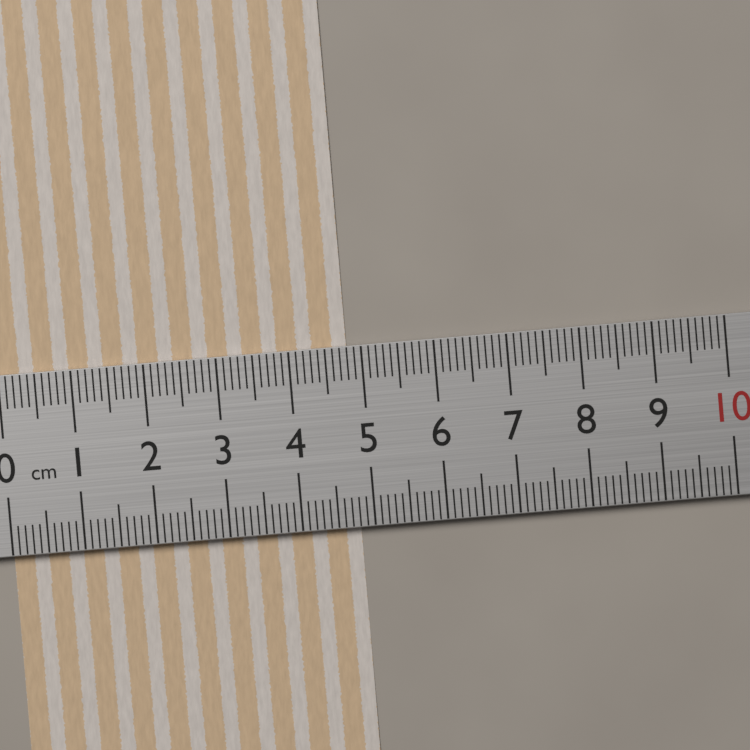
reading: 4.8 cm
